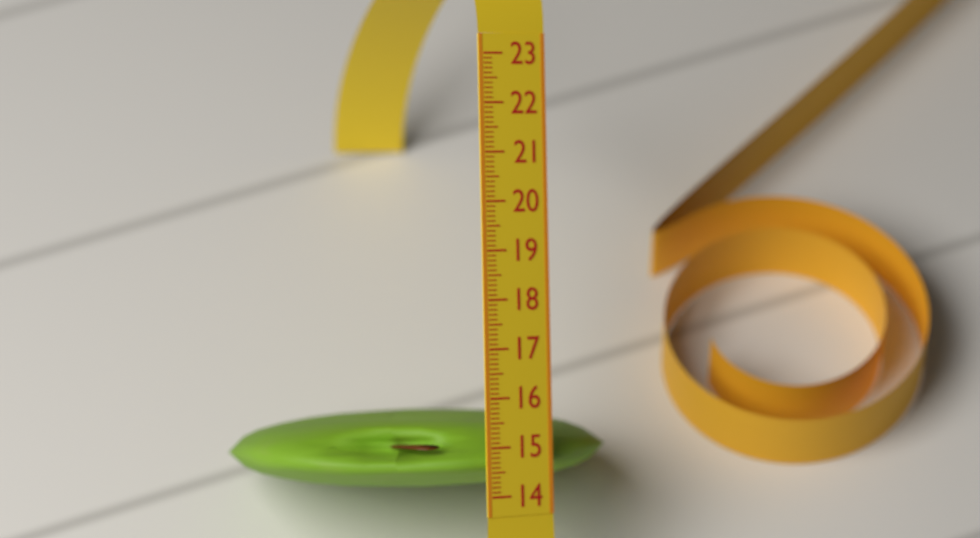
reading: 15.6 (no unit)
